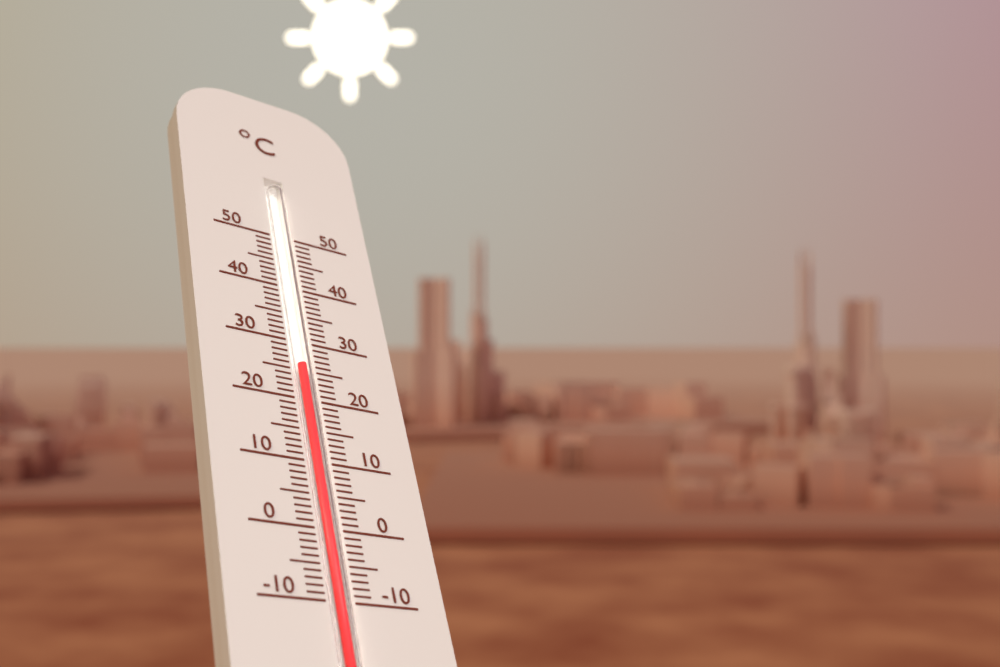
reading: 26 °C
